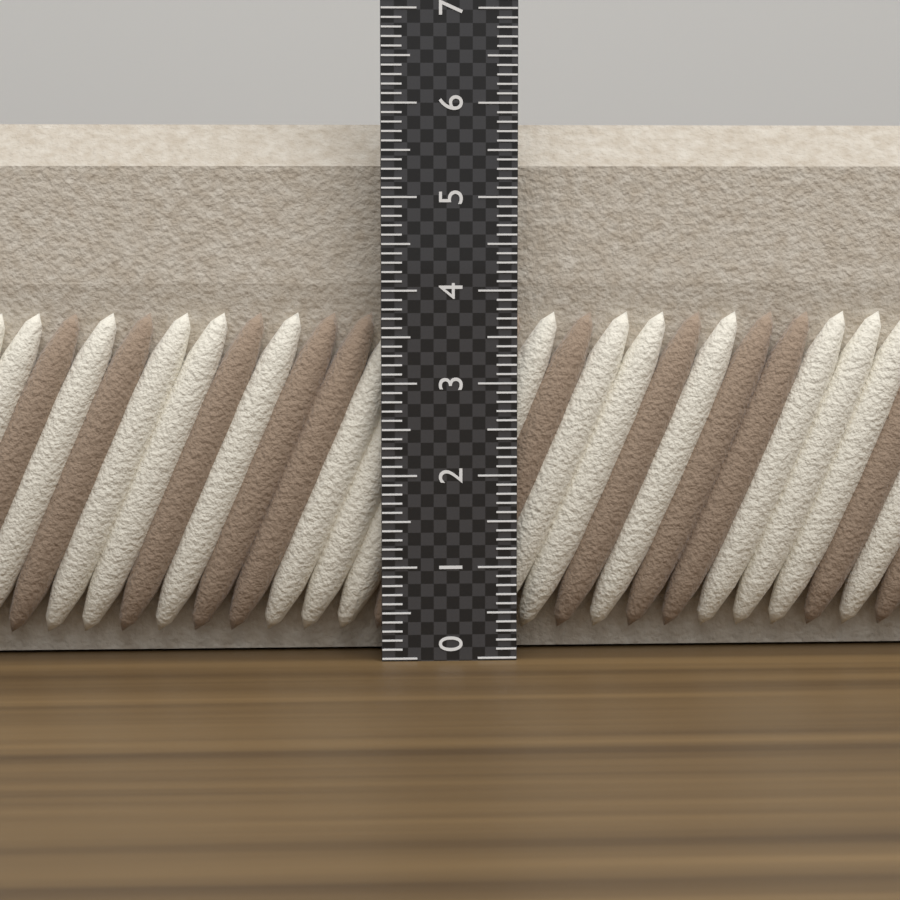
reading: 5.8 (no unit)
